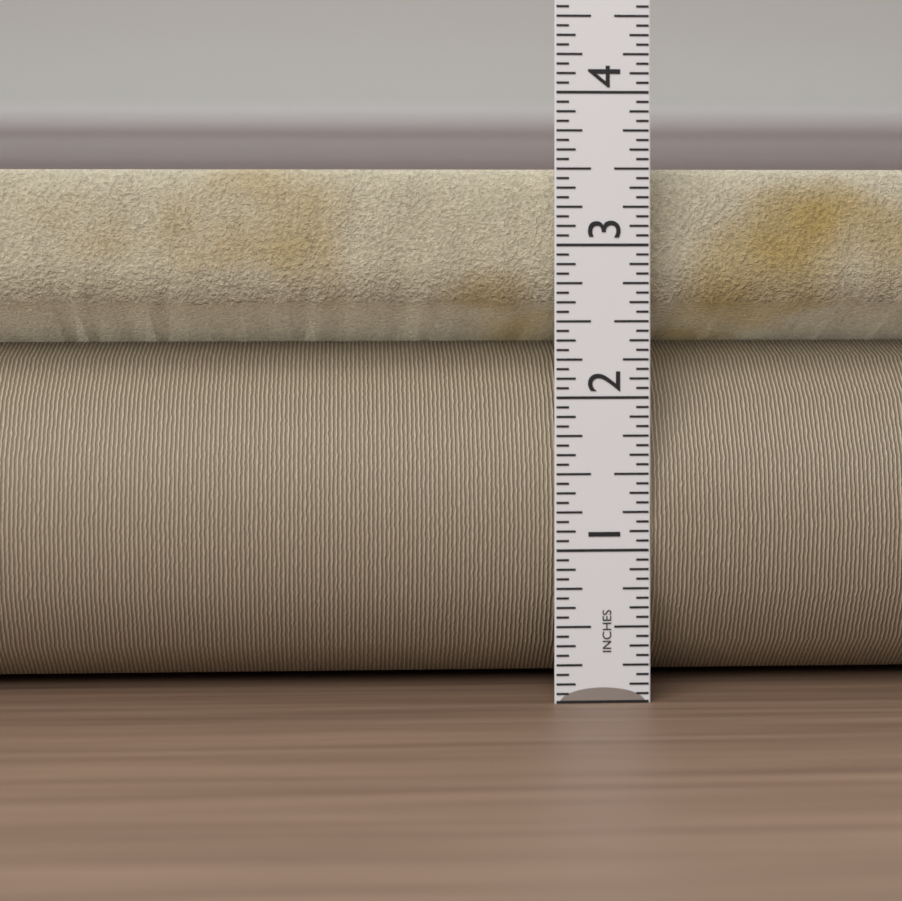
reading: 3.5000 in
